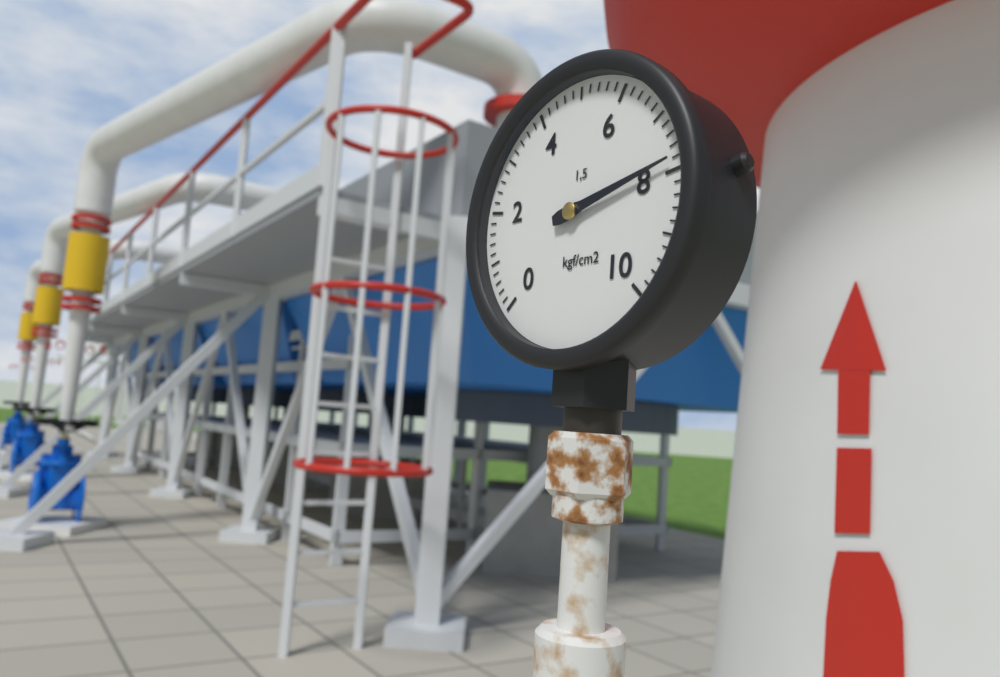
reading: 7.8 kgf/cm²
